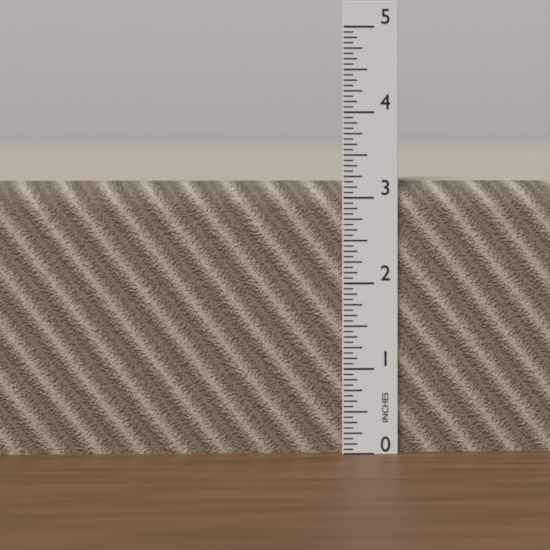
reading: 3.1875 in
